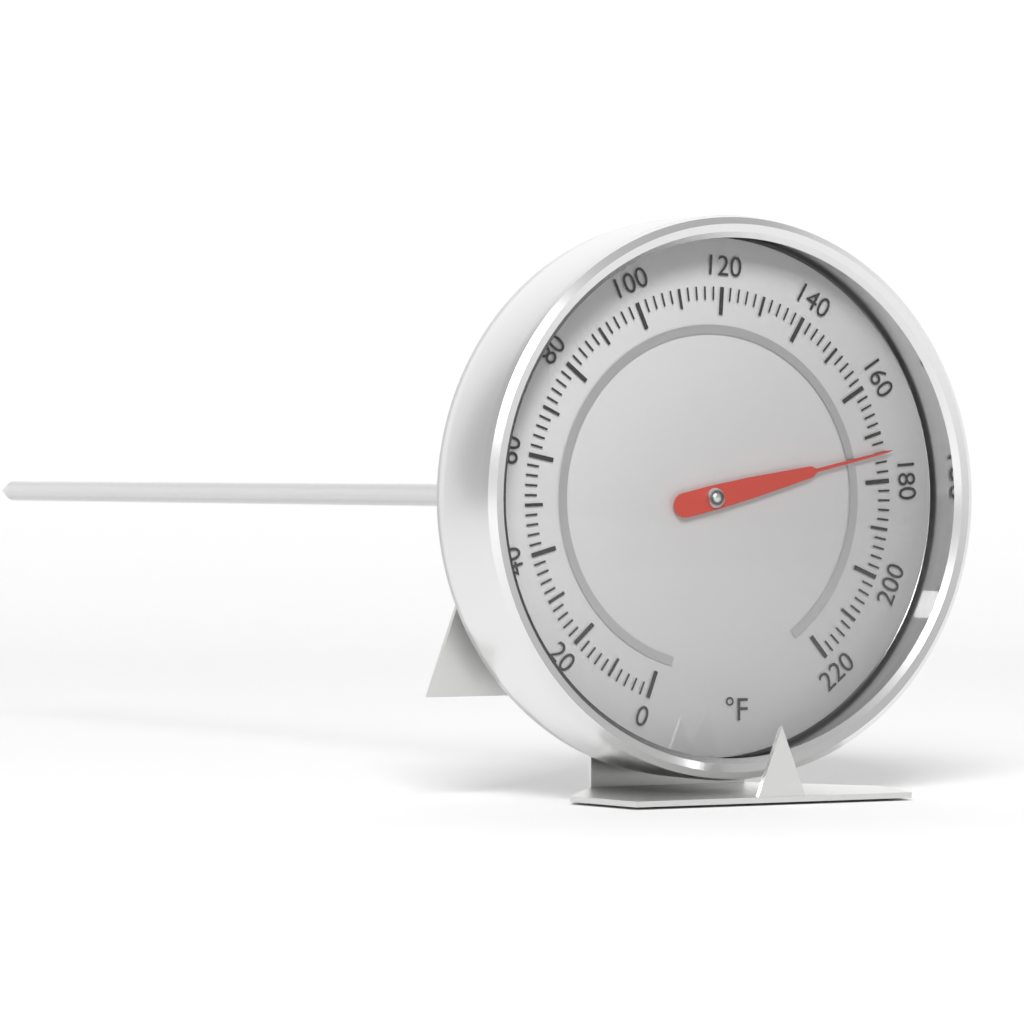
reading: 174 °F
